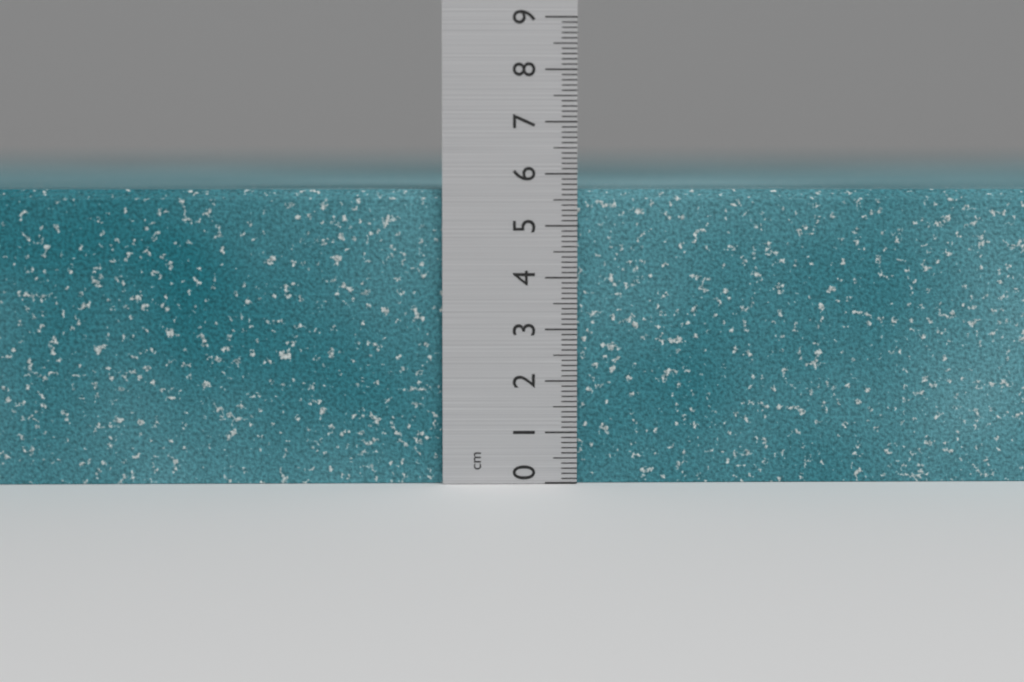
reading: 5.7 cm
